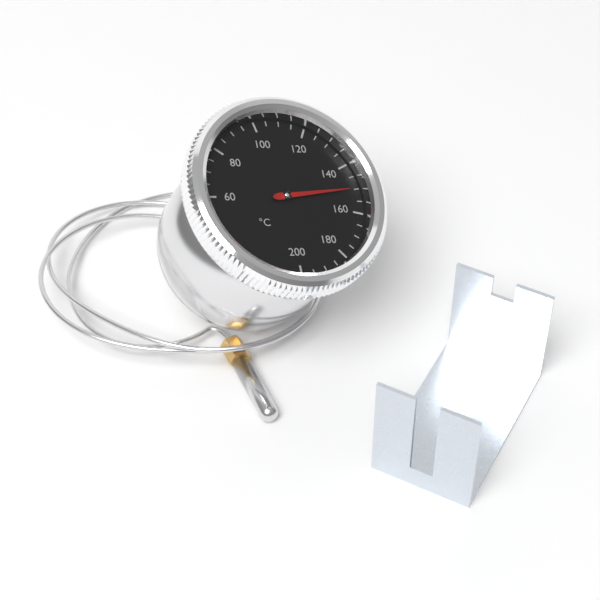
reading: 150 °C
